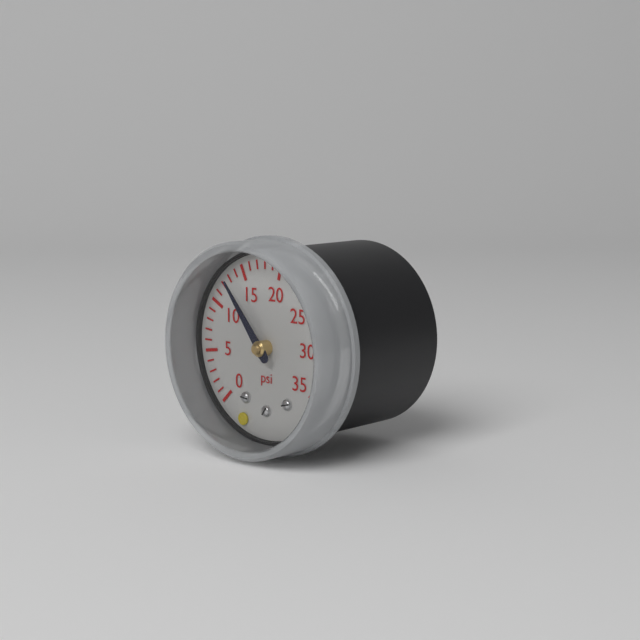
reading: 13 psi
